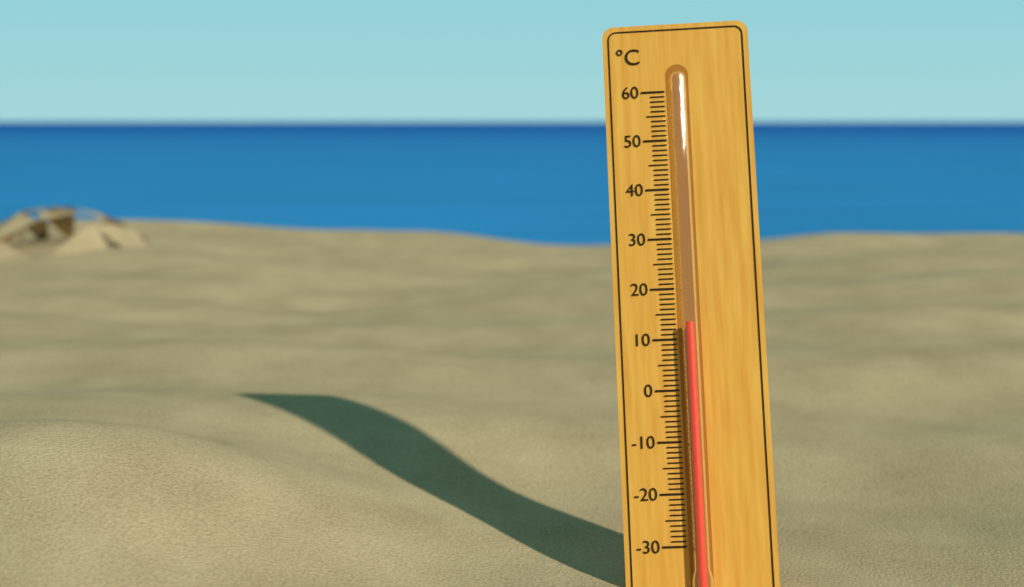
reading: 13 °C
